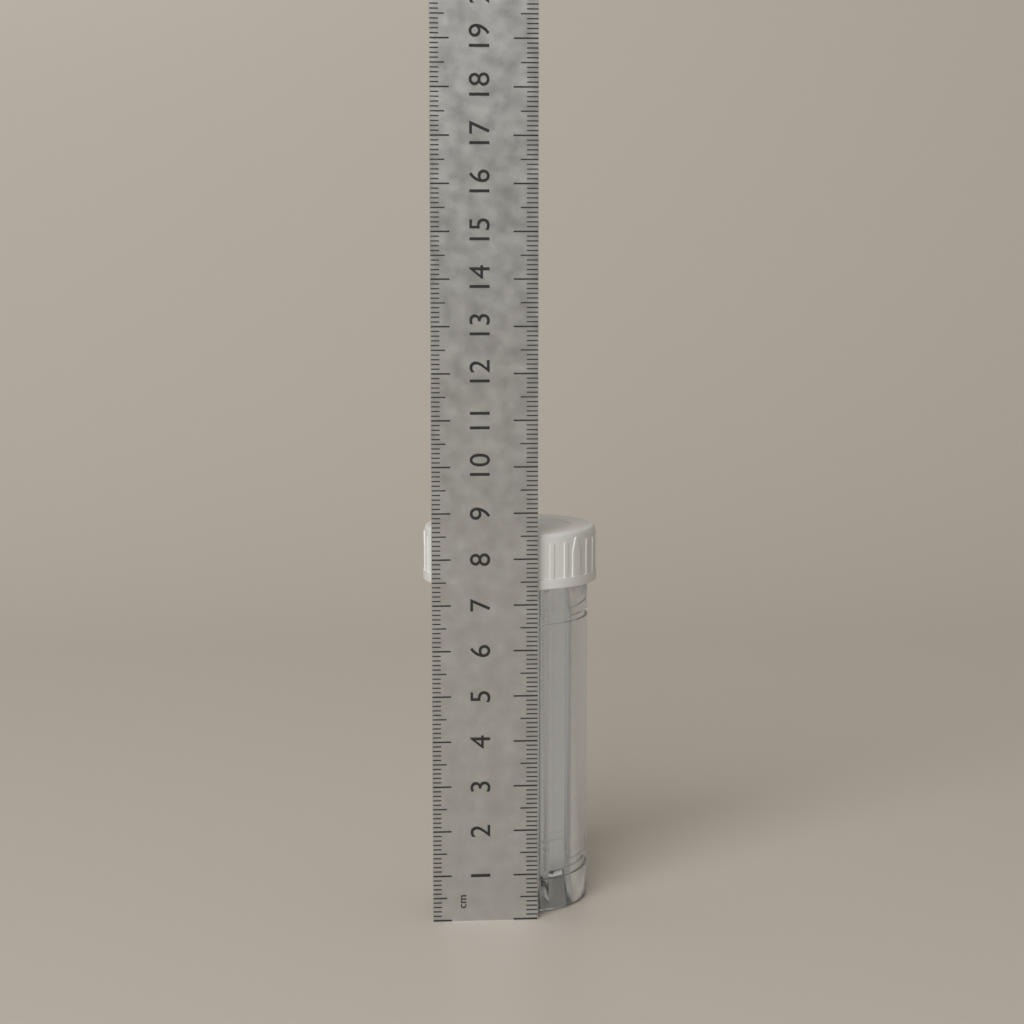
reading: 8.5 cm
